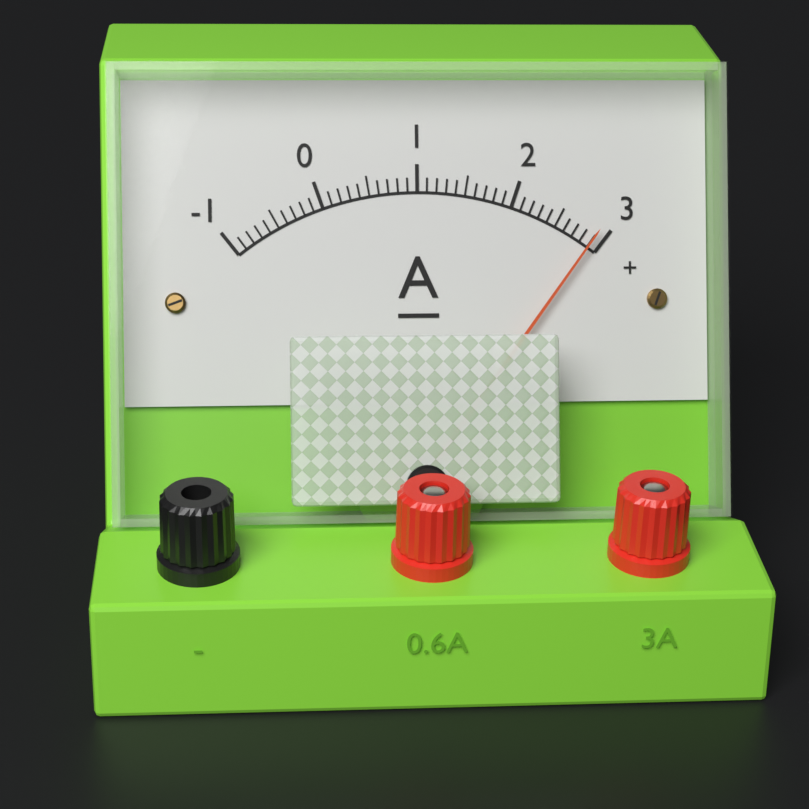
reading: 2.9 A
